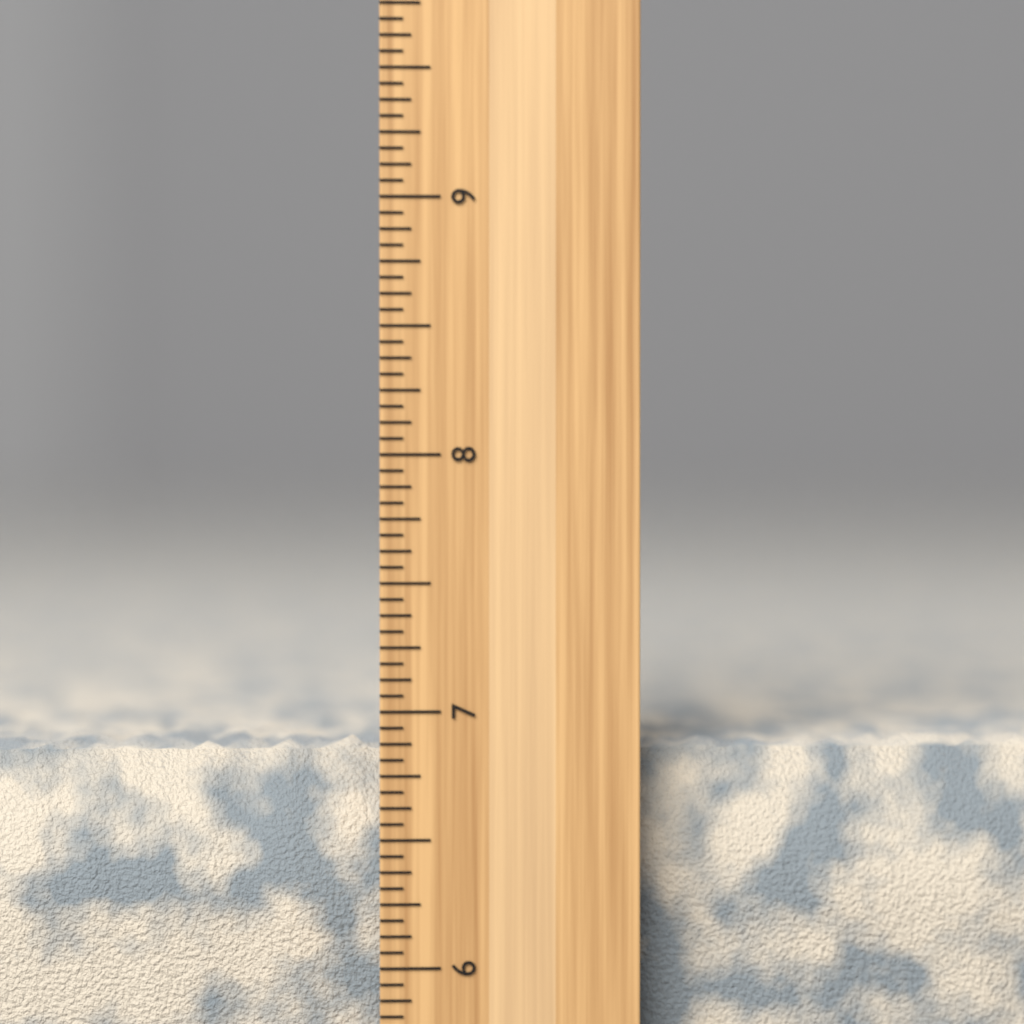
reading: 6.8750 inch
